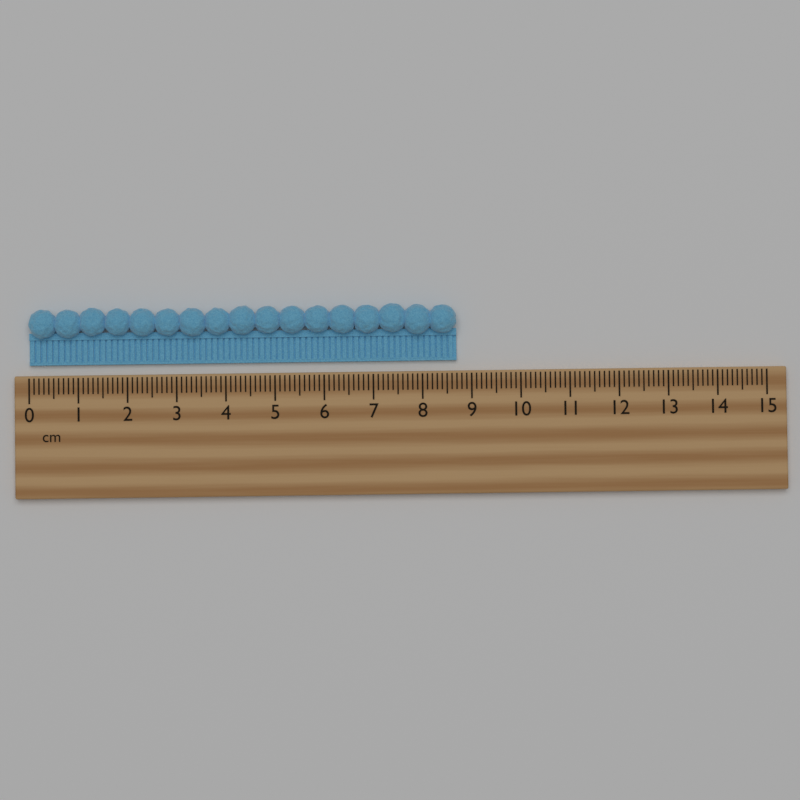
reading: 8.7 cm
